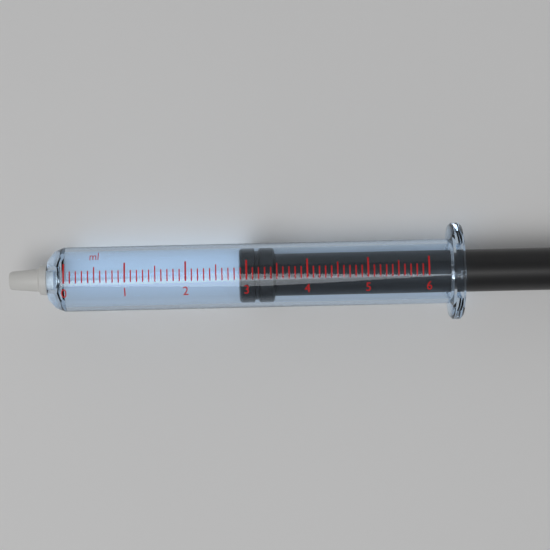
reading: 2.9 ml
